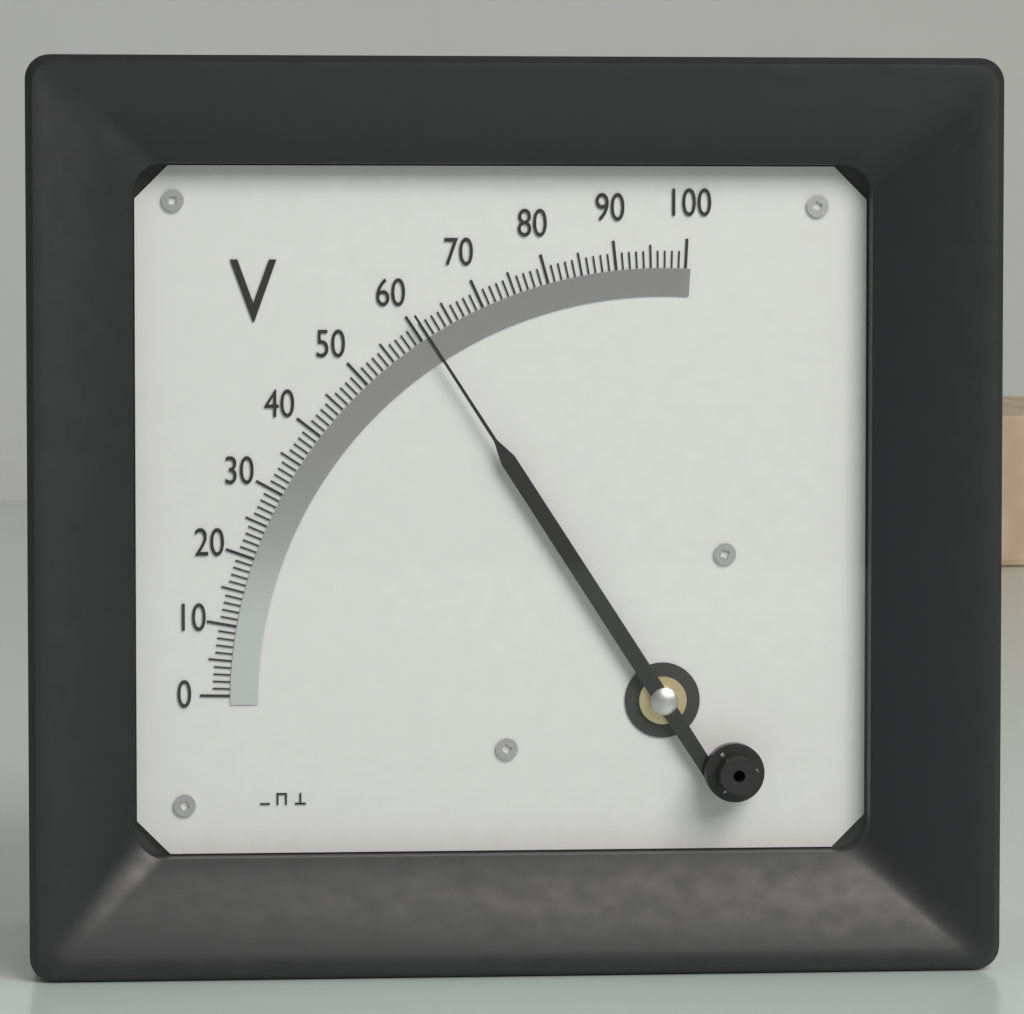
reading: 61 V
